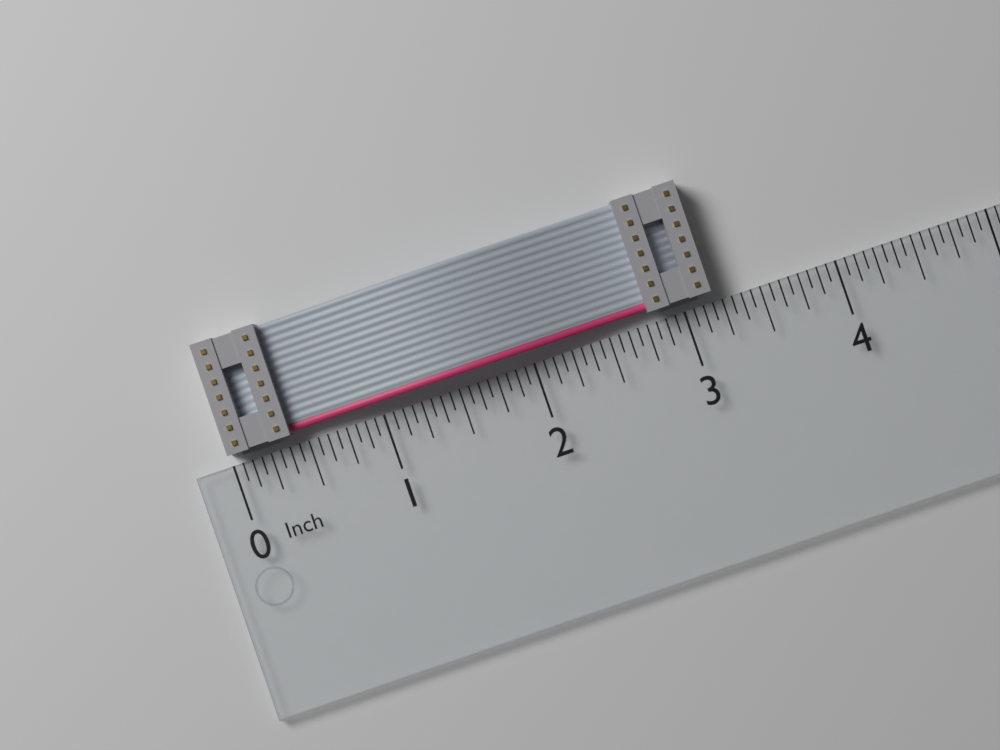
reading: 3.1875 in
